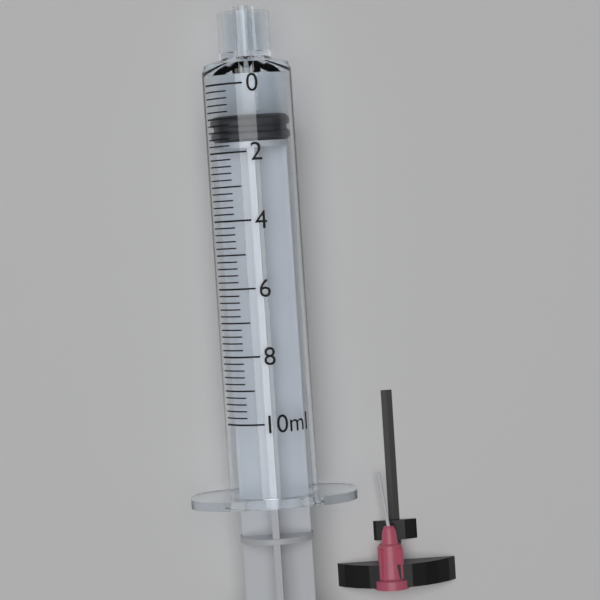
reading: 1.0 ml
